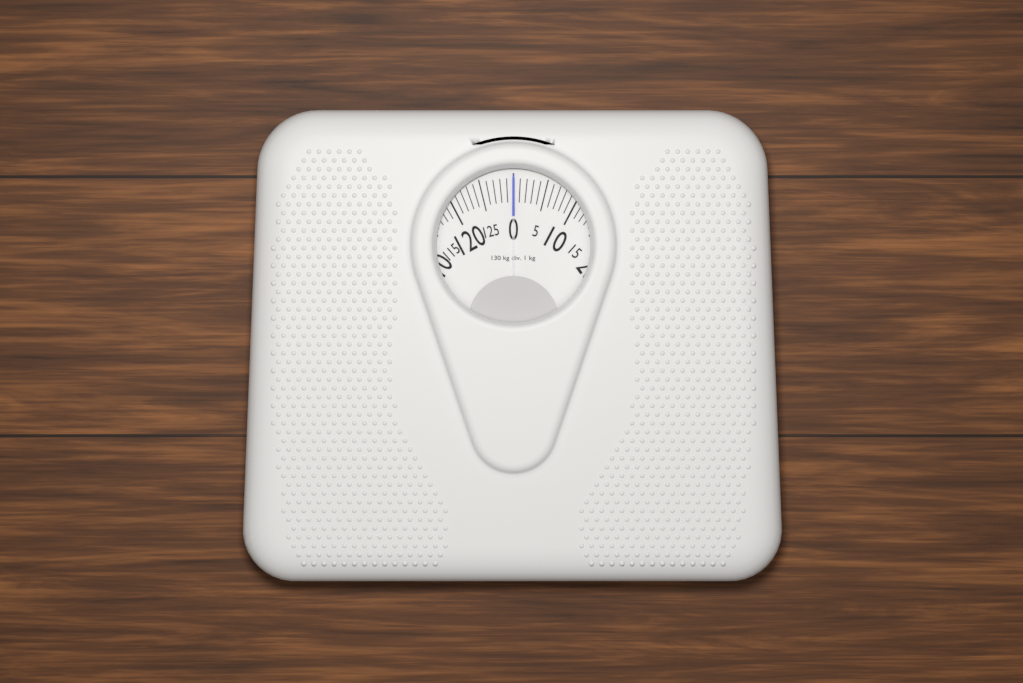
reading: 0 kg
